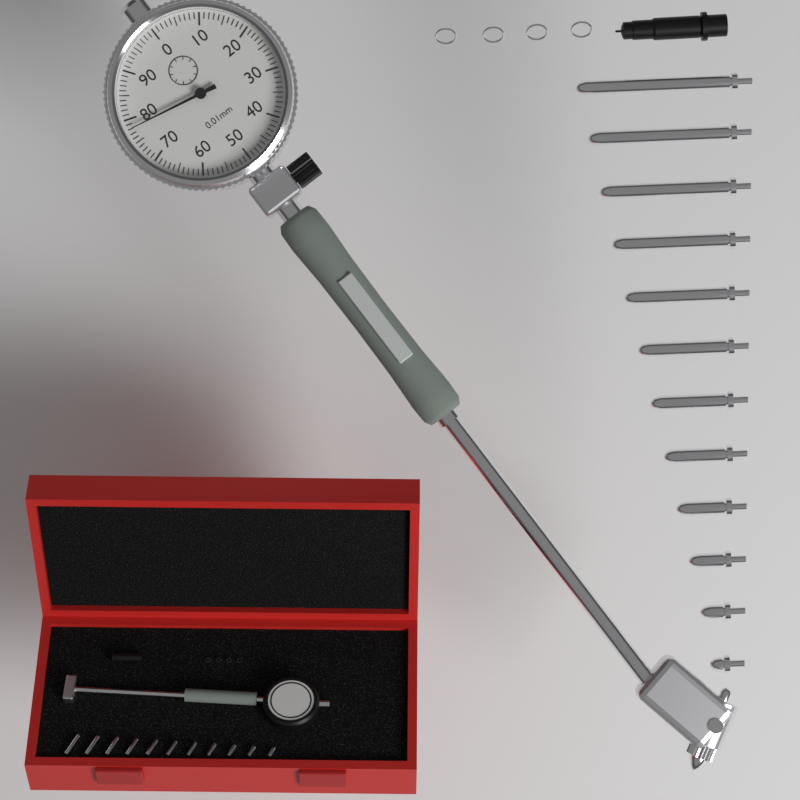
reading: 0.78 mm
